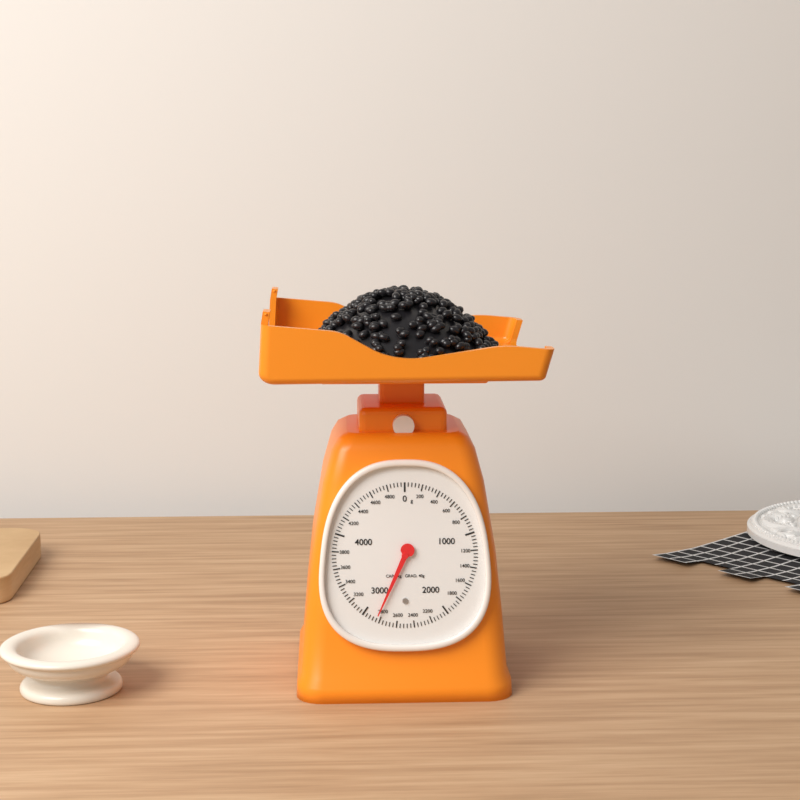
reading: 2840 g
